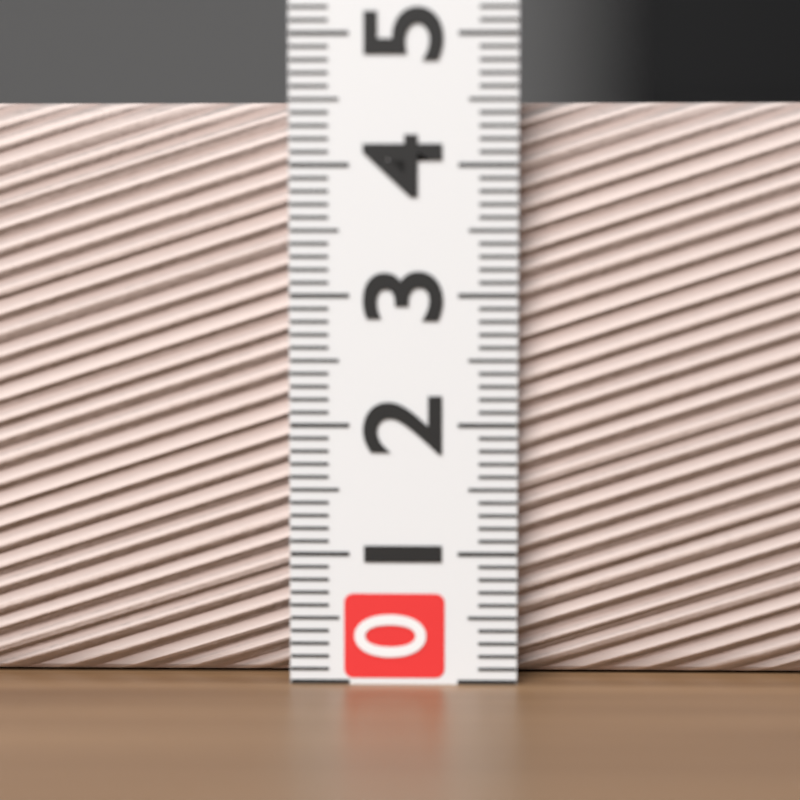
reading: 4.5 (no unit)
